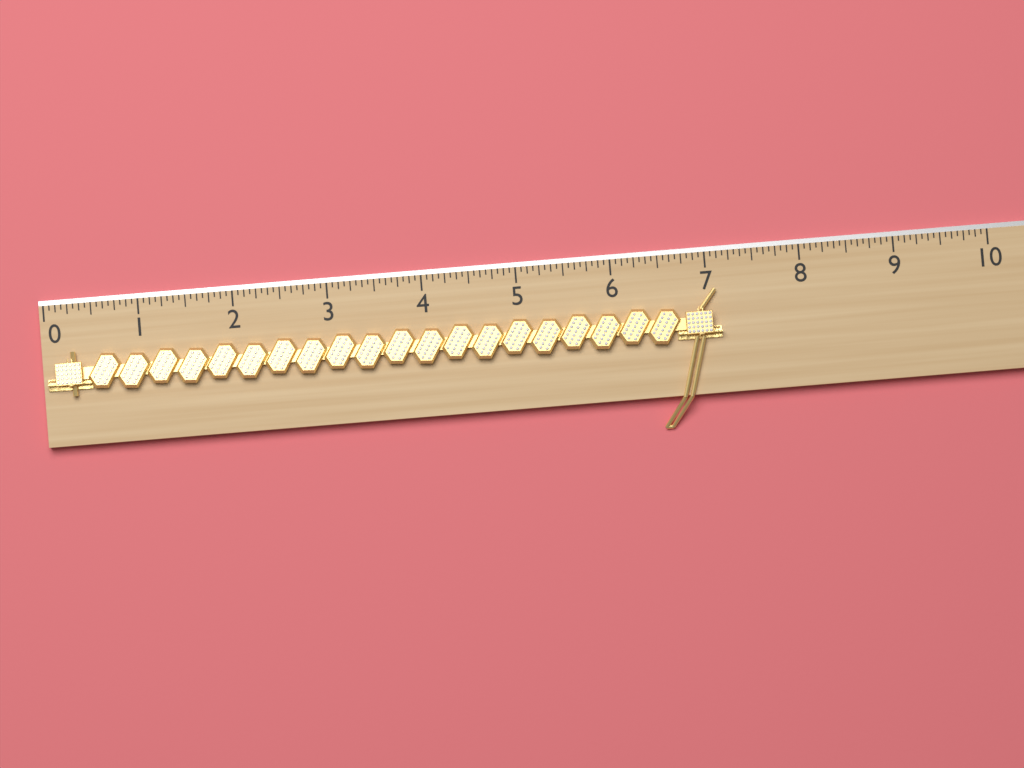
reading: 7.1250 (no unit)
